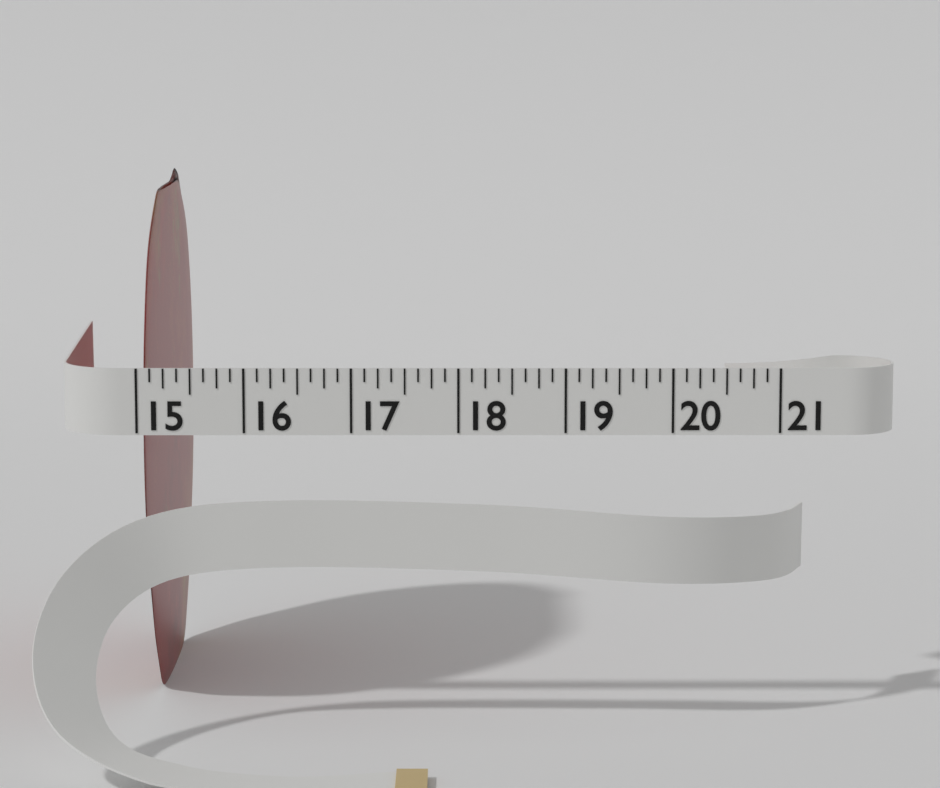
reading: 15.125 (no unit)
